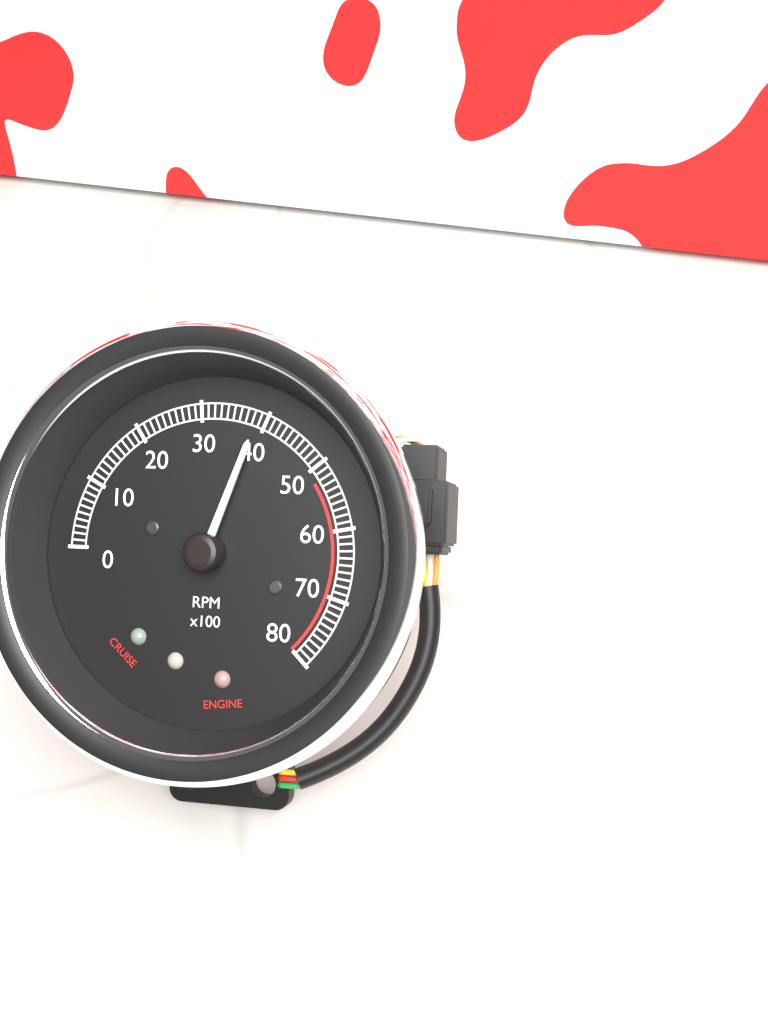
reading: 3900 RPM
